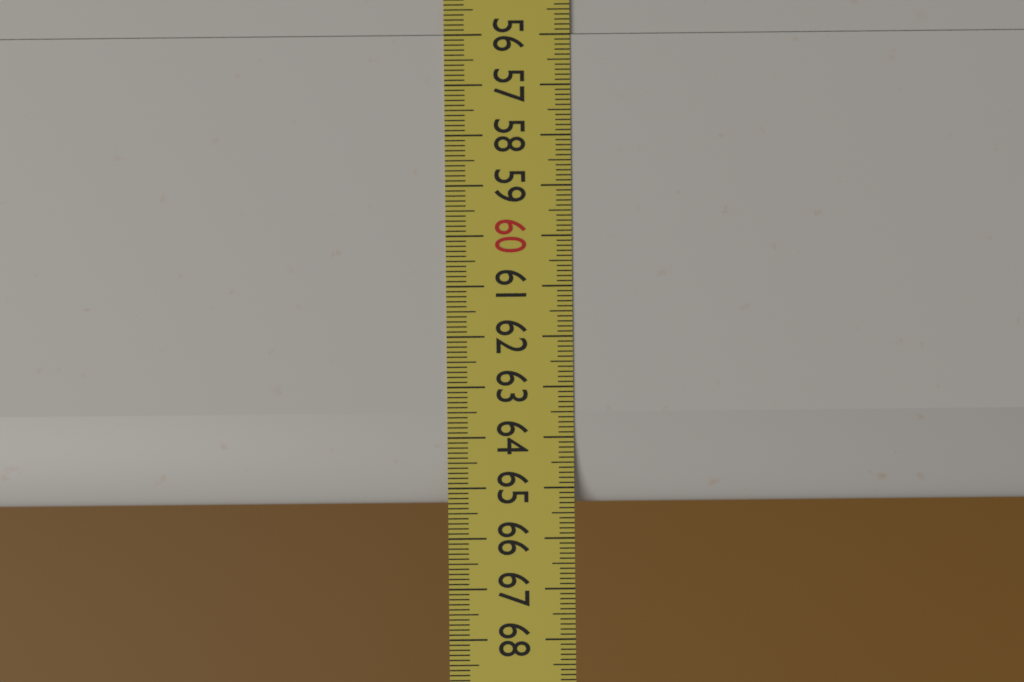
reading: 65.3 (no unit)
